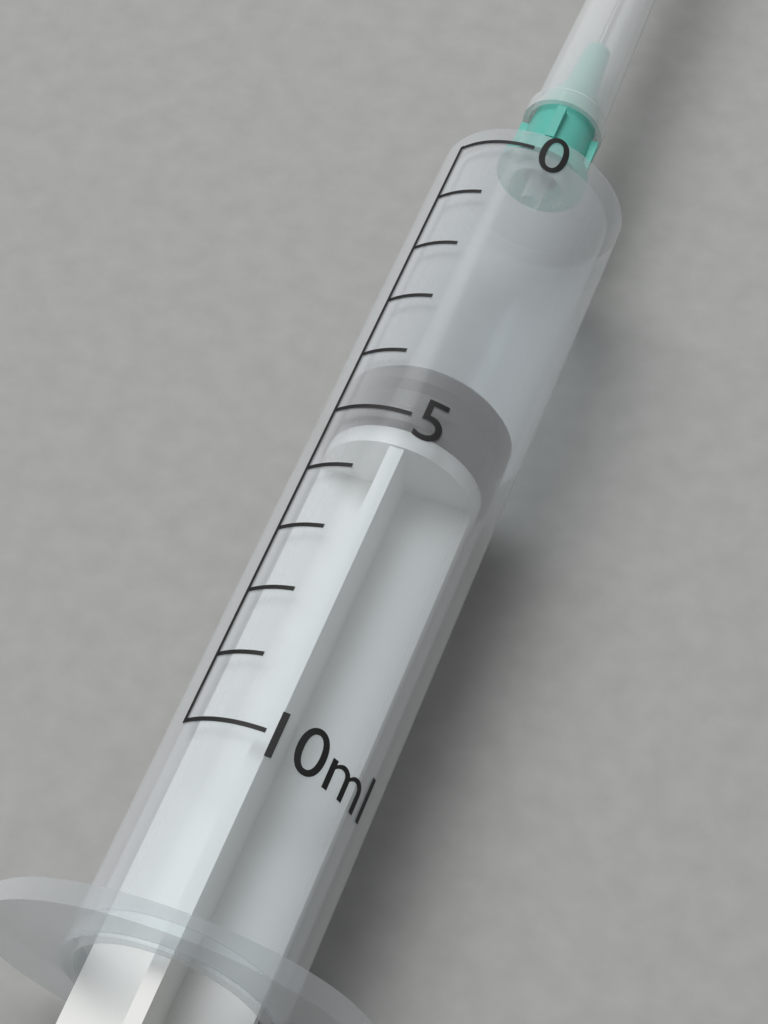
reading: 4 ml
